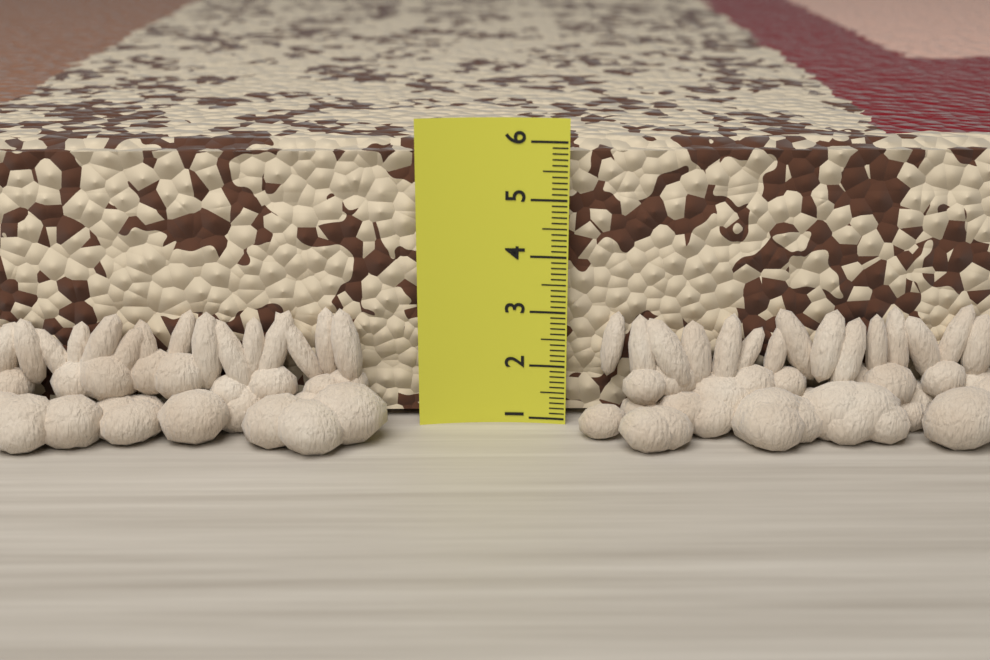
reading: 5.9 (no unit)
